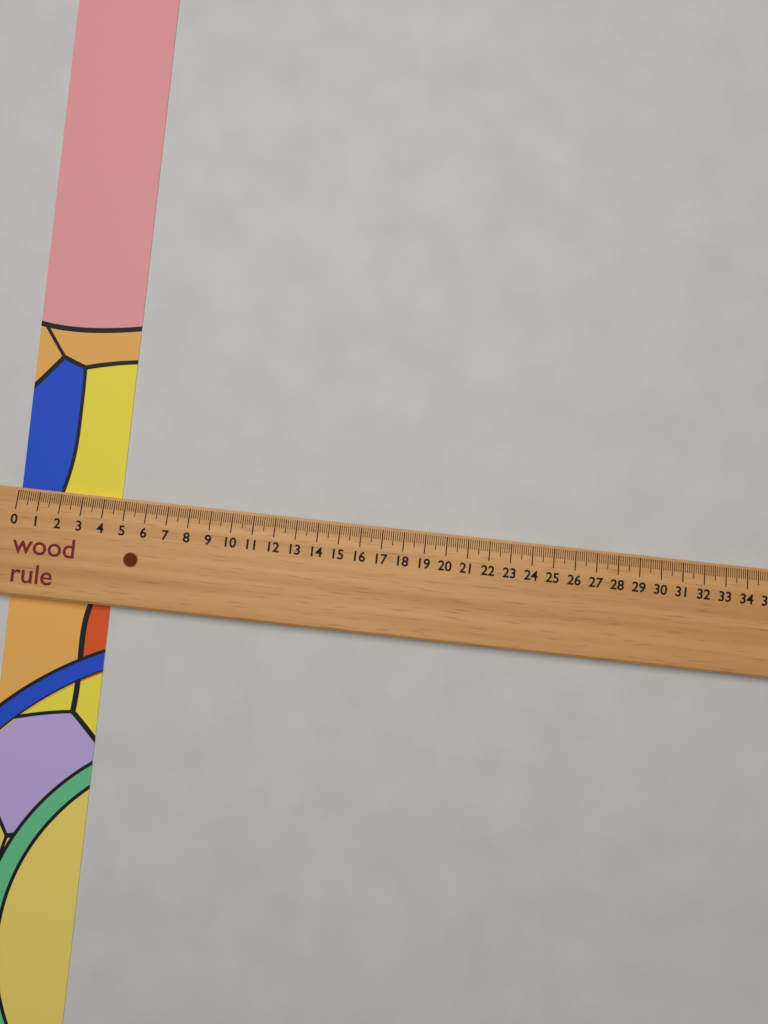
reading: 4.7 (no unit)
